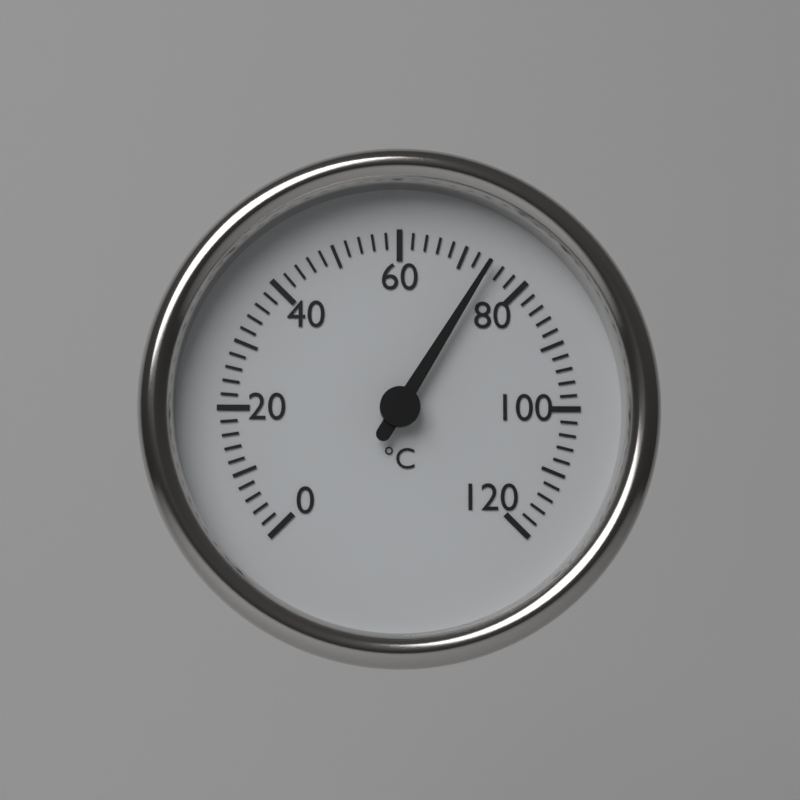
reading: 74 °C
